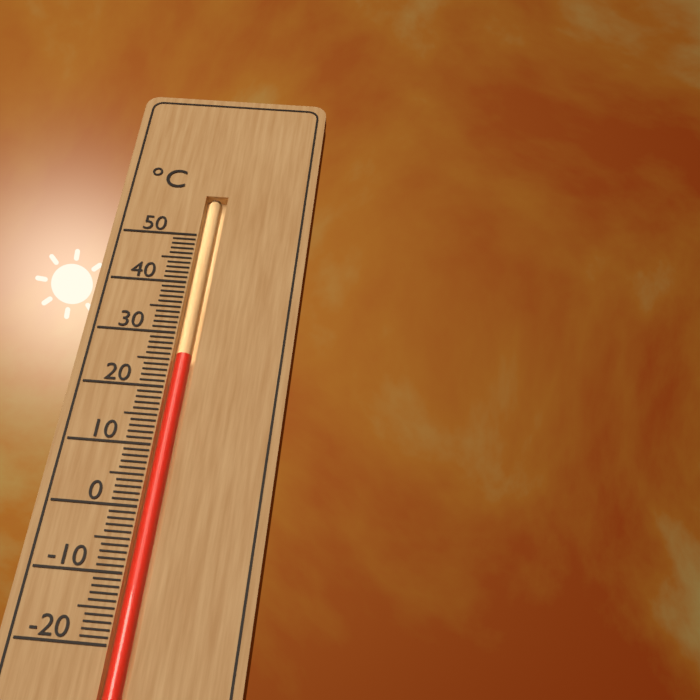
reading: 26 °C
